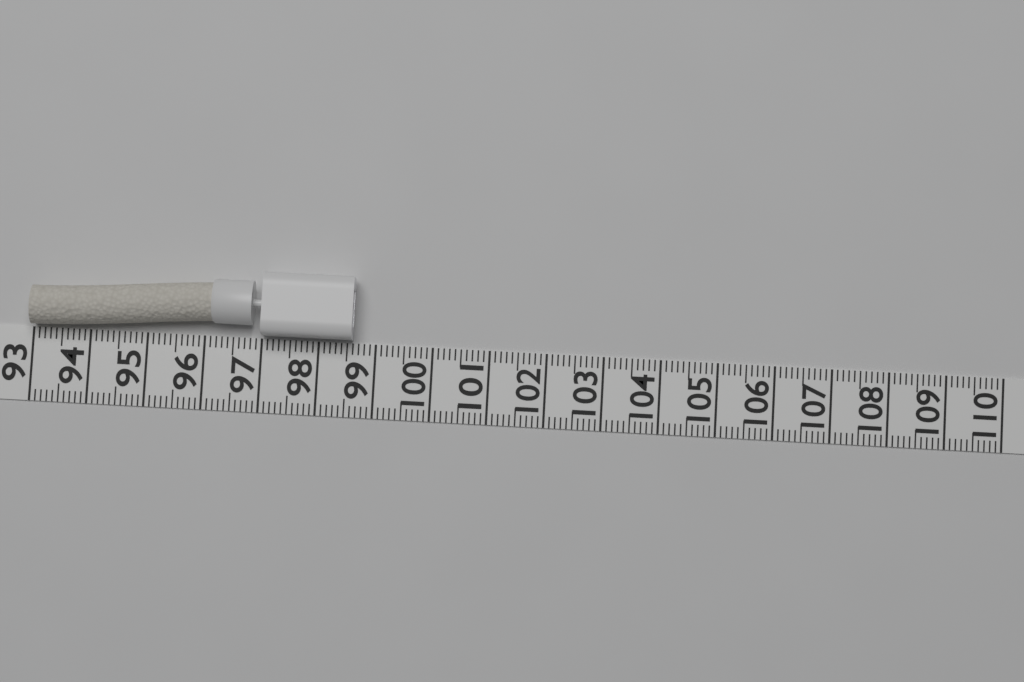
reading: 98.6 (no unit)
